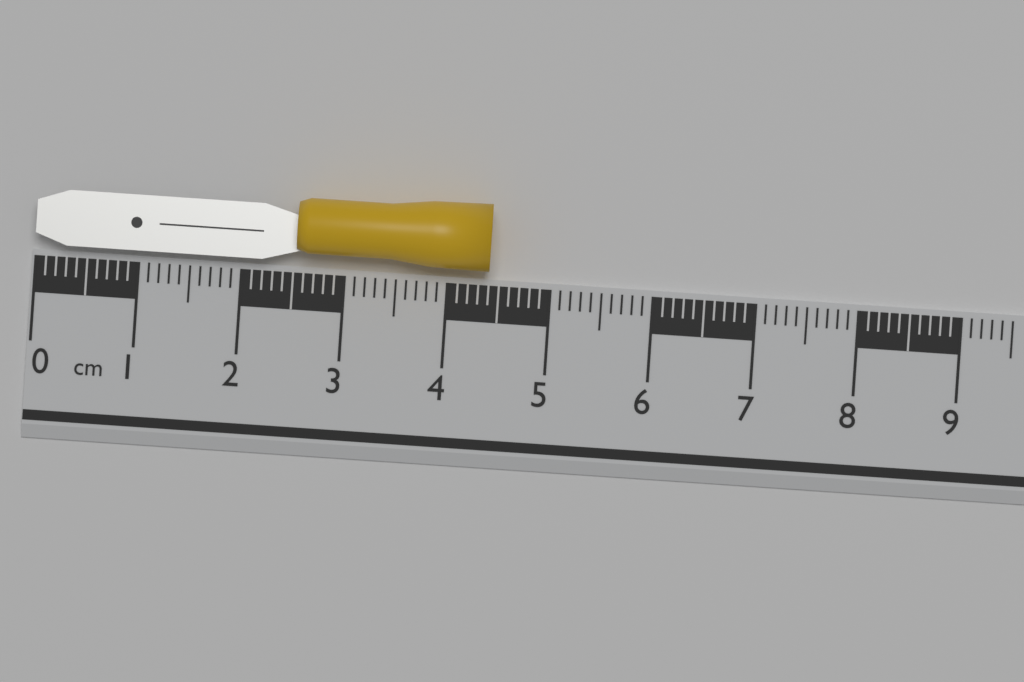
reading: 4.4 cm
